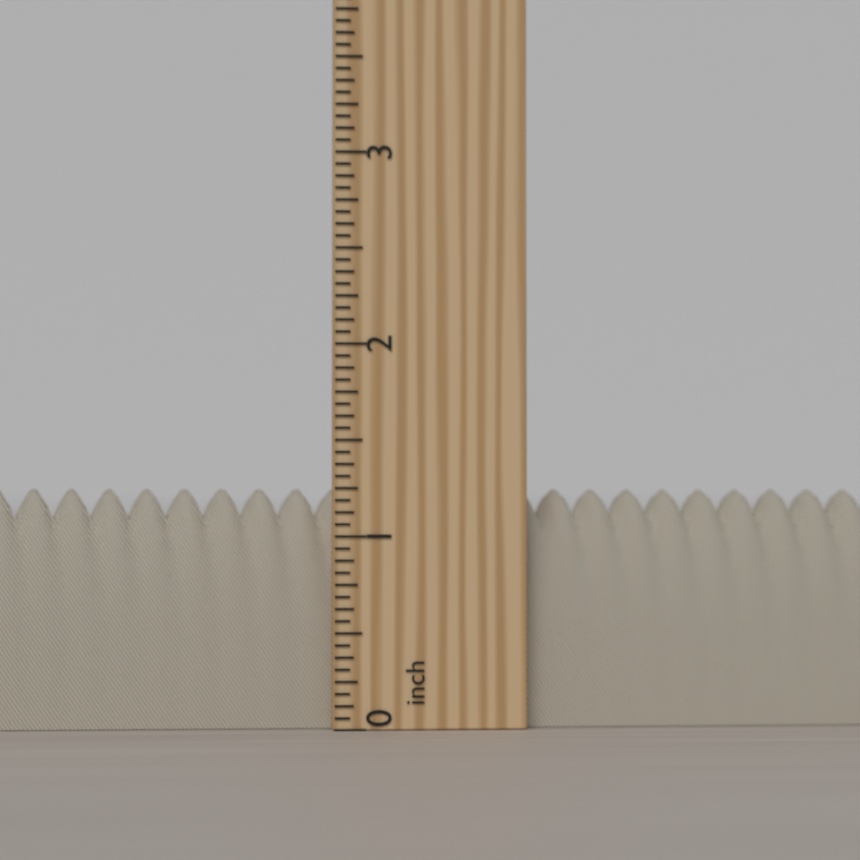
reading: 1.2500 inch
